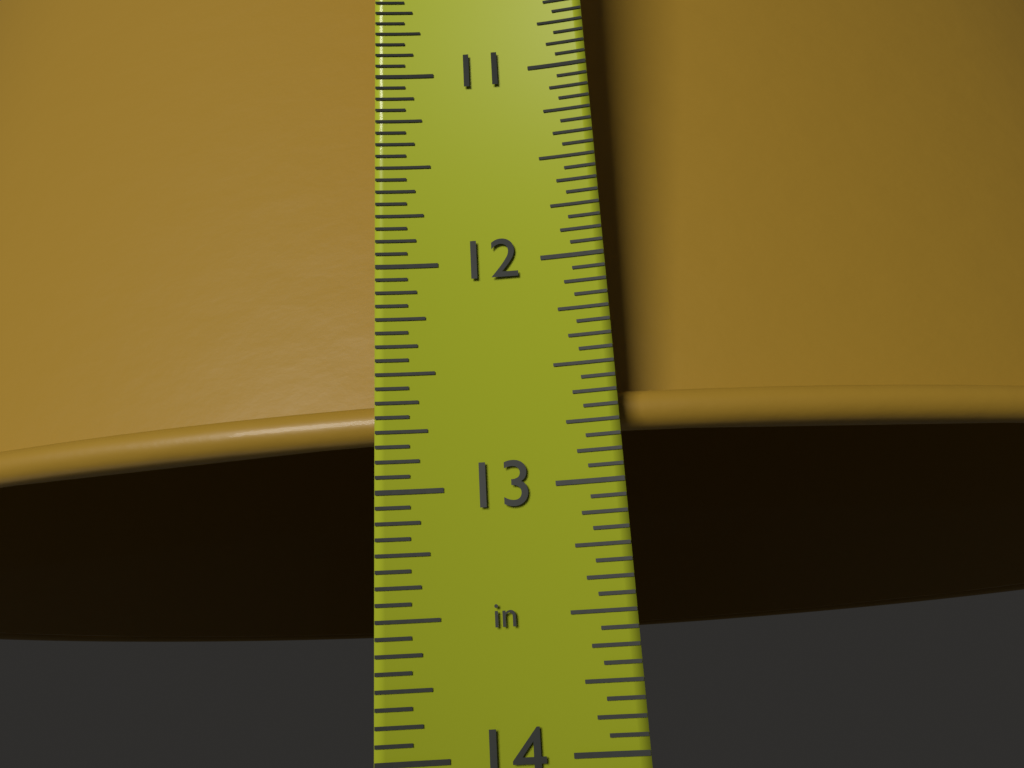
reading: 12.7500 in
